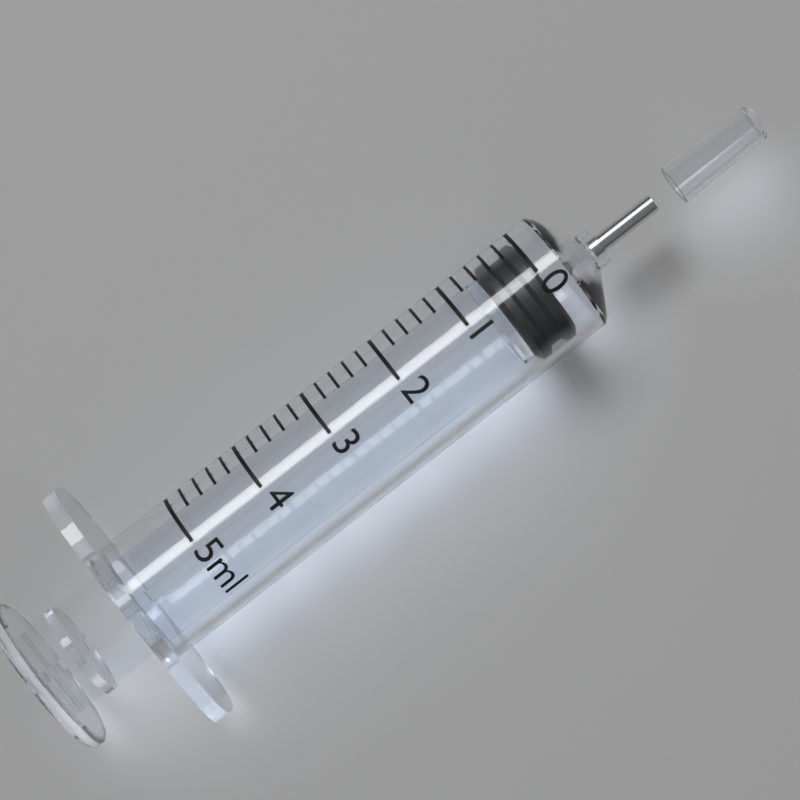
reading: 0.0 ml
